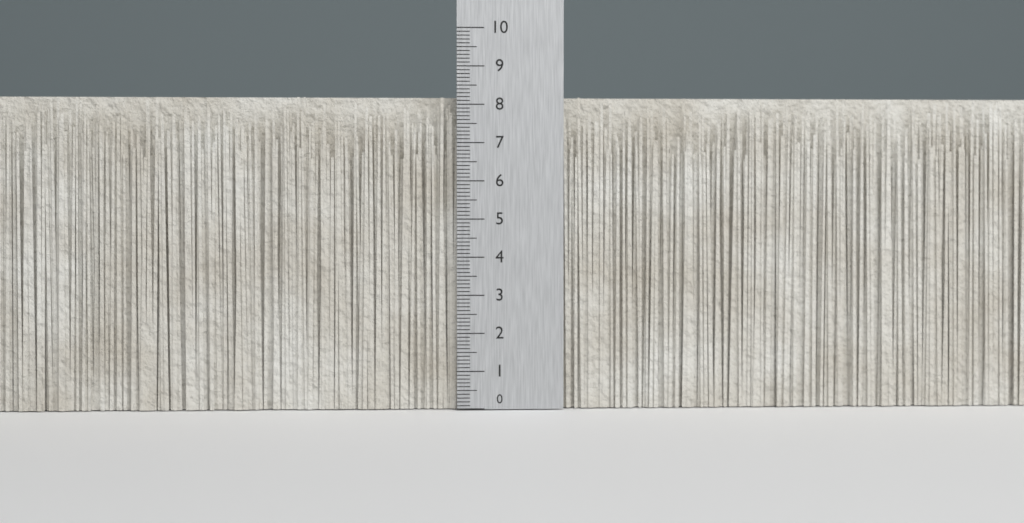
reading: 8.2 (no unit)
